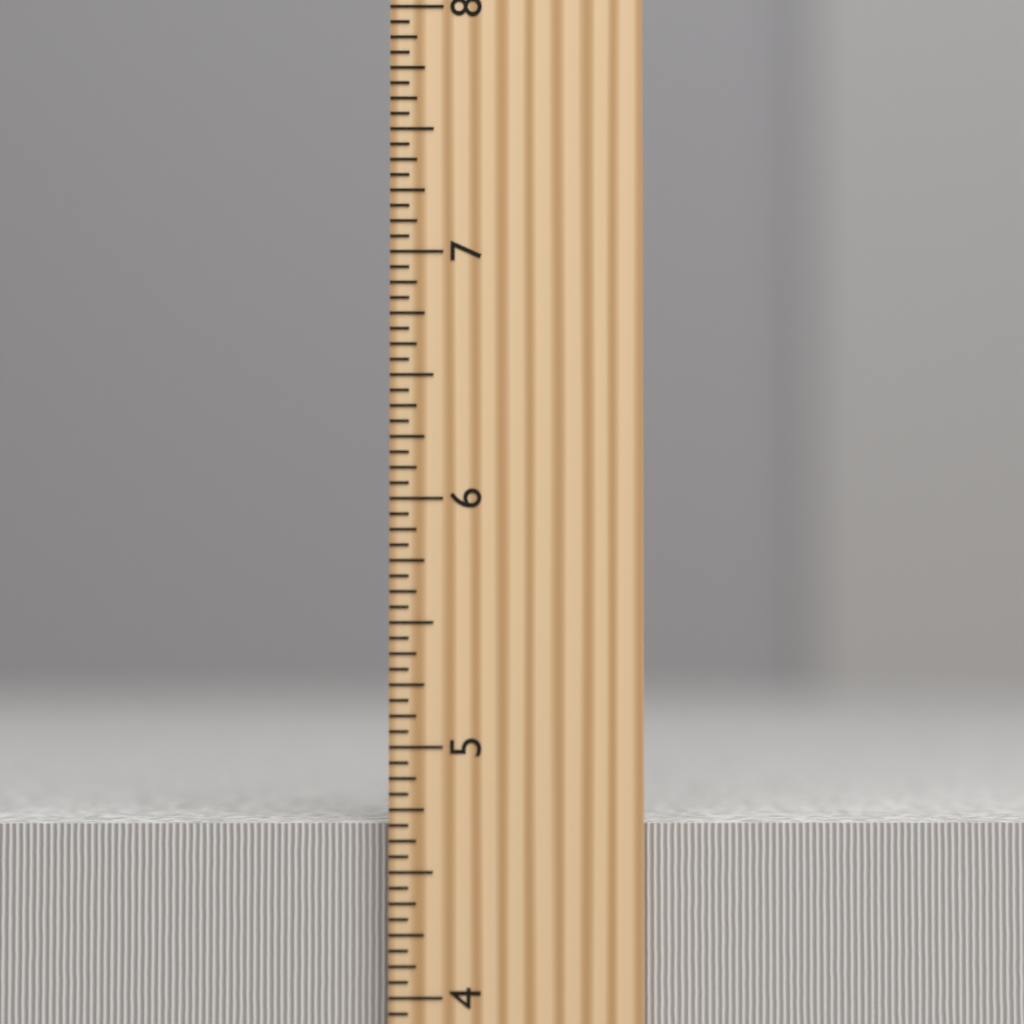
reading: 4.6875 inch
